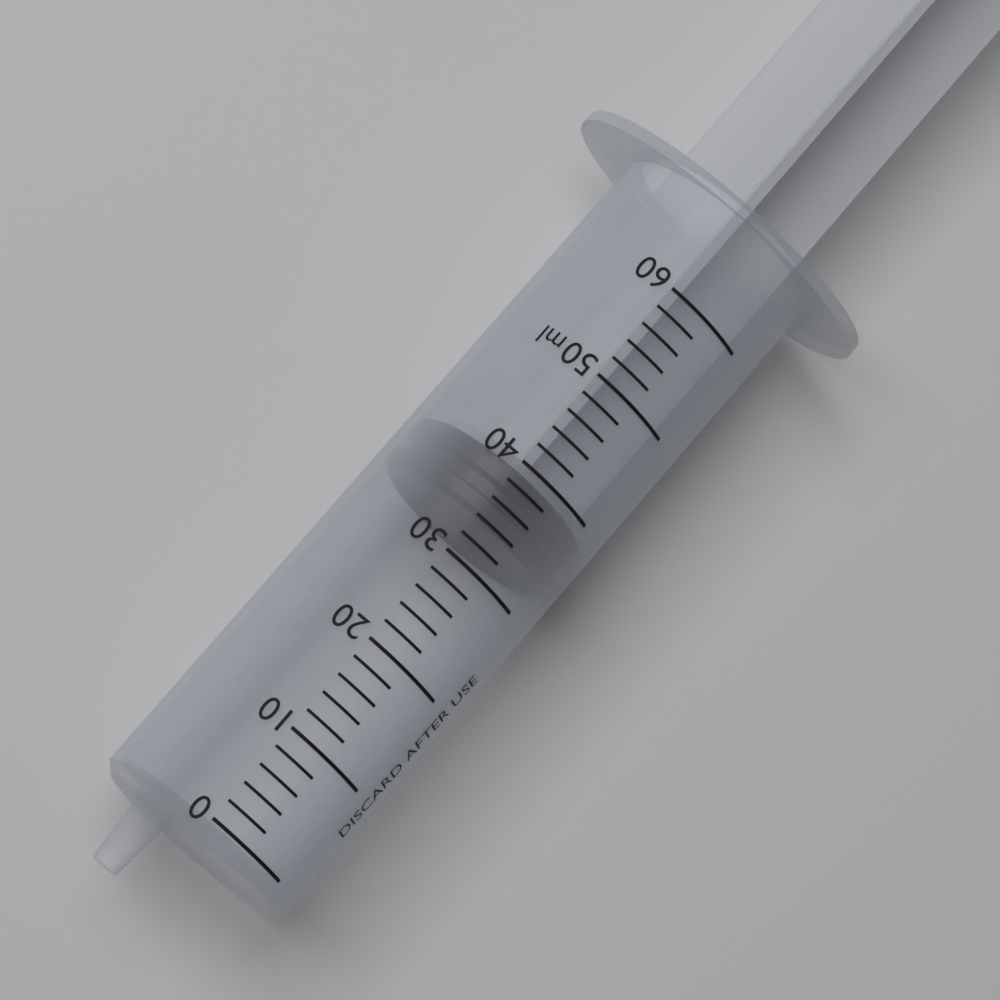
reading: 34 ml
